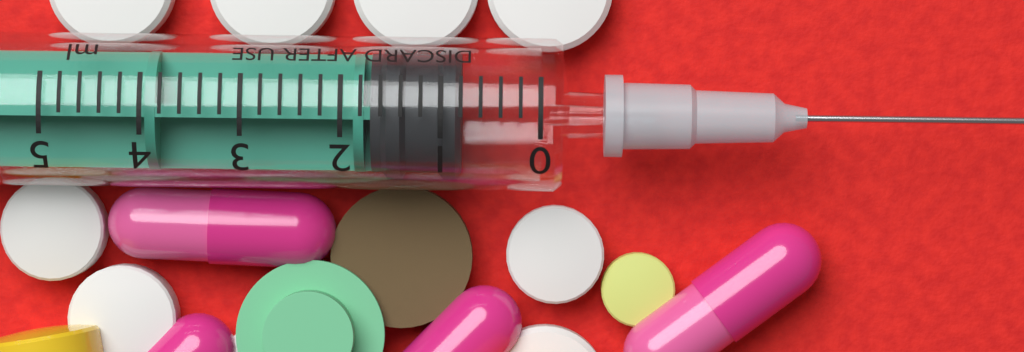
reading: 0.8 ml
